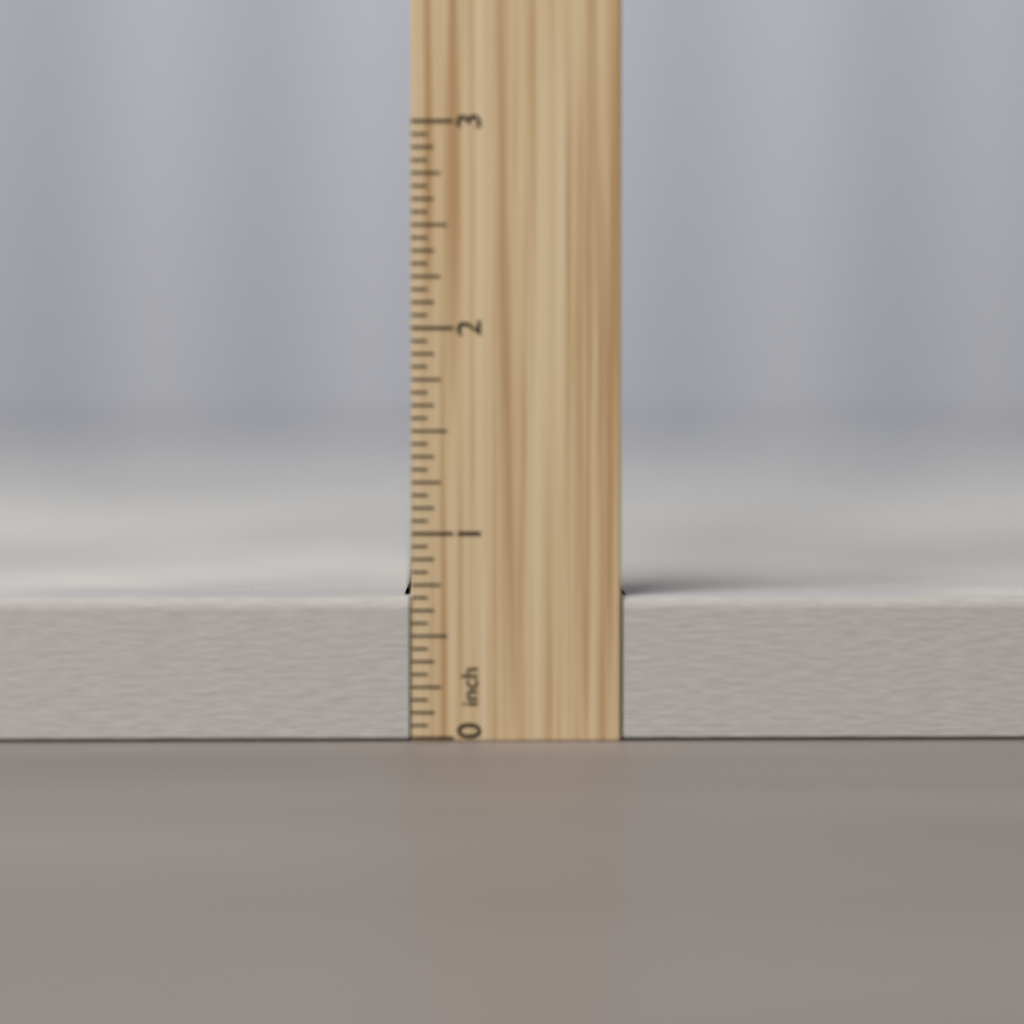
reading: 0.6875 inch
